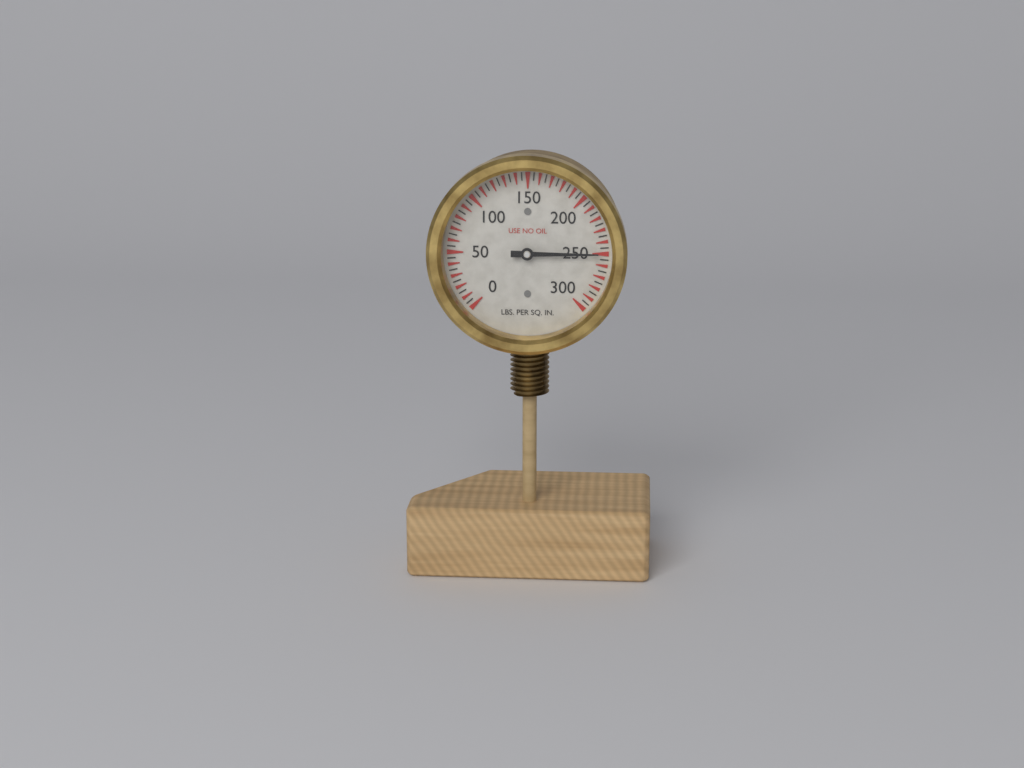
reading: 250 psi
